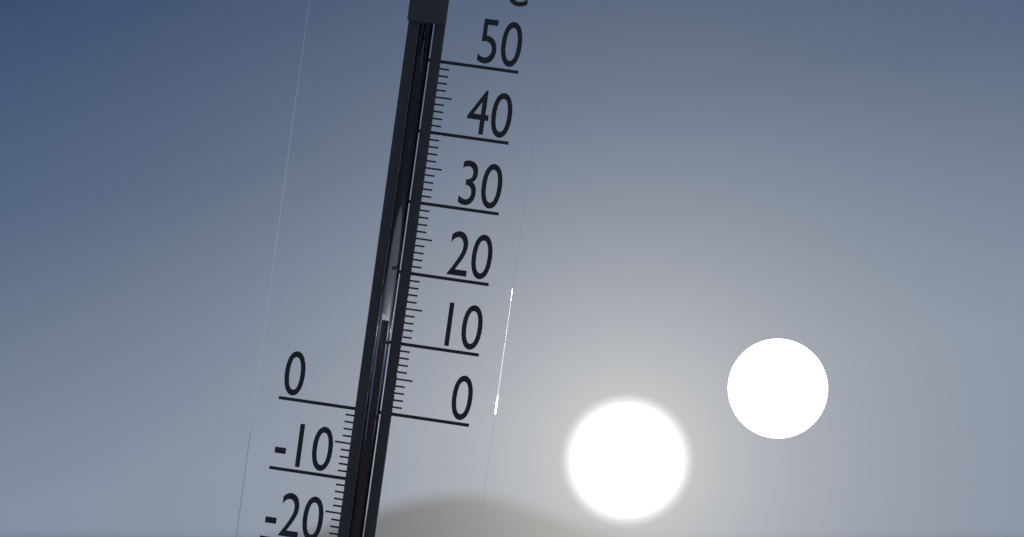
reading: 13 °C
